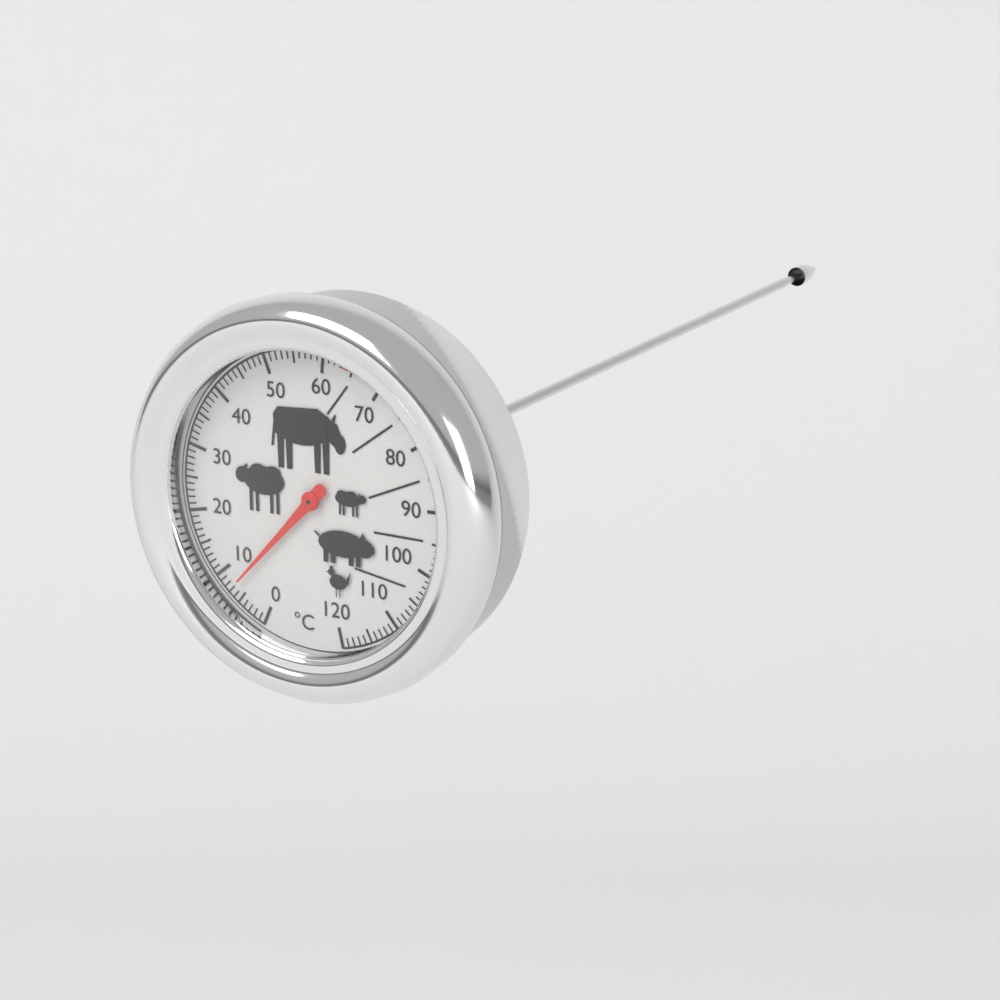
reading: 7 °C
